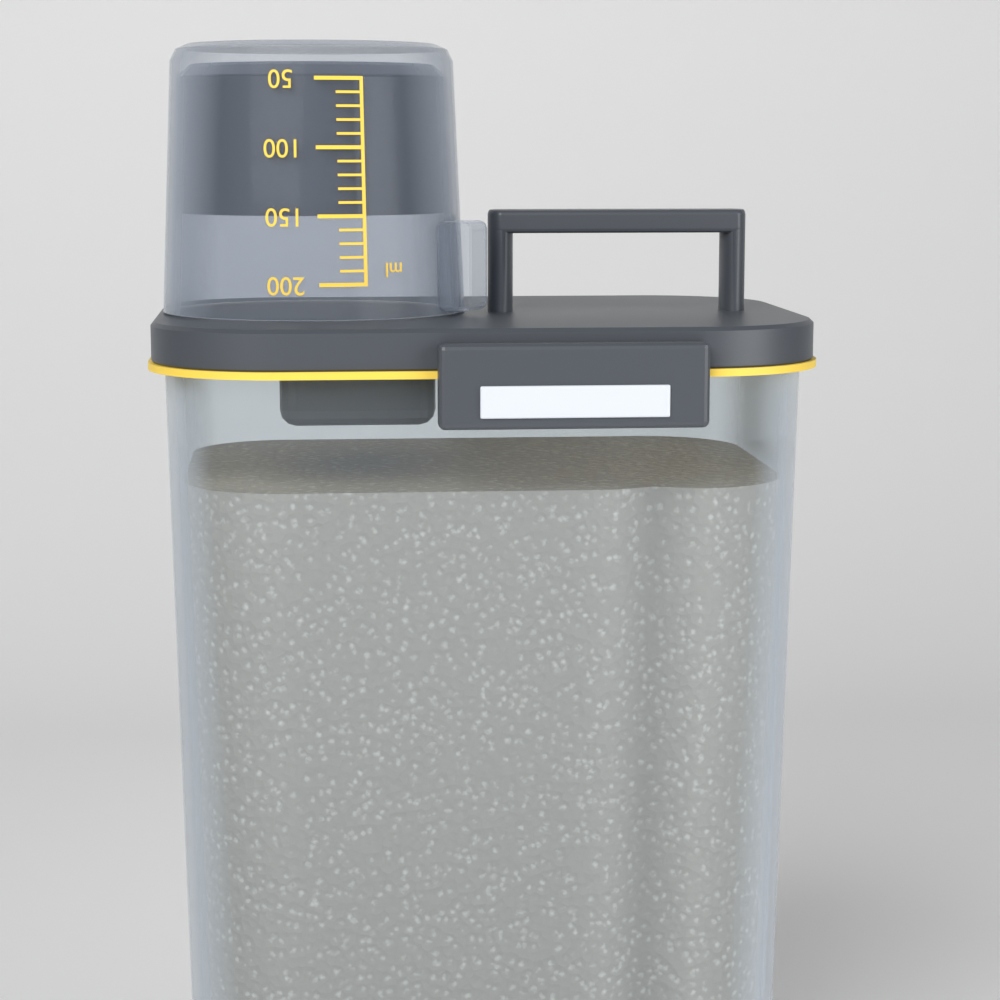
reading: 150 ml
